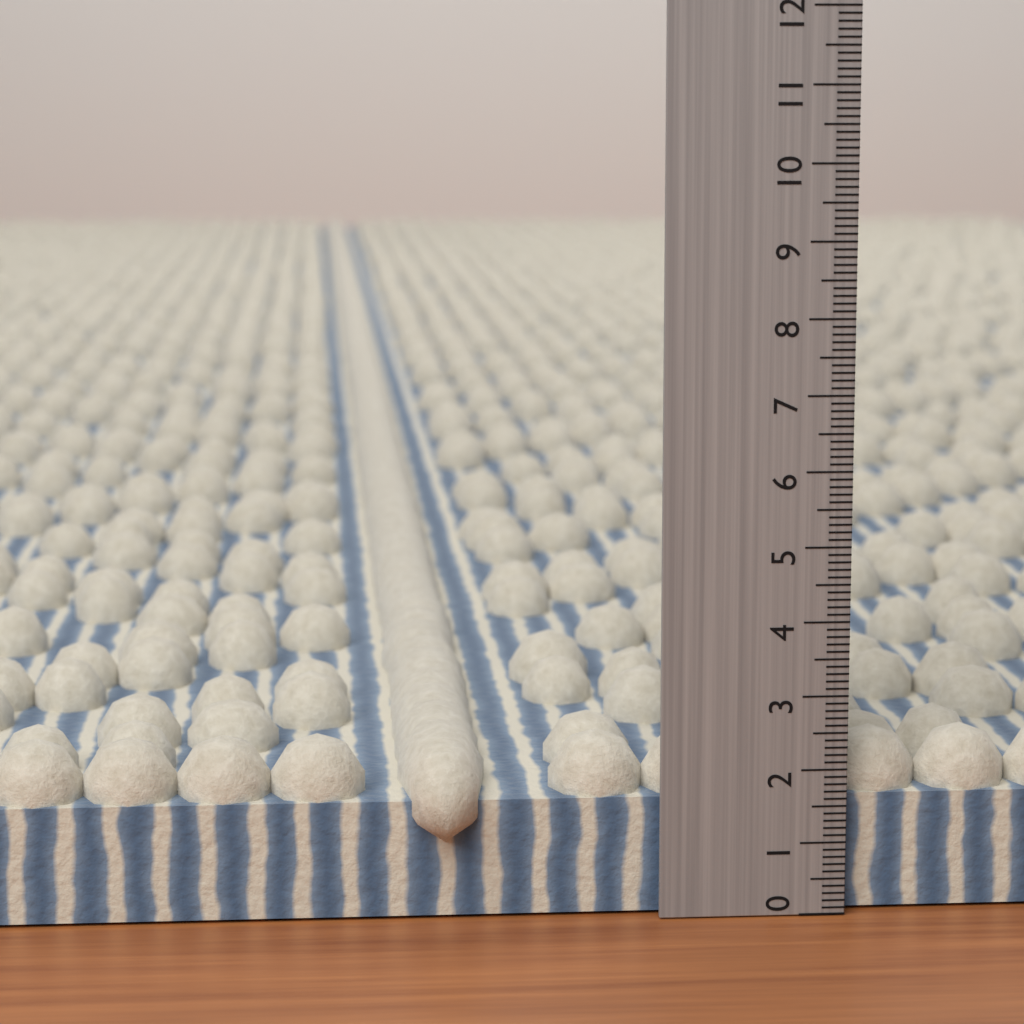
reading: 2.4 (no unit)
